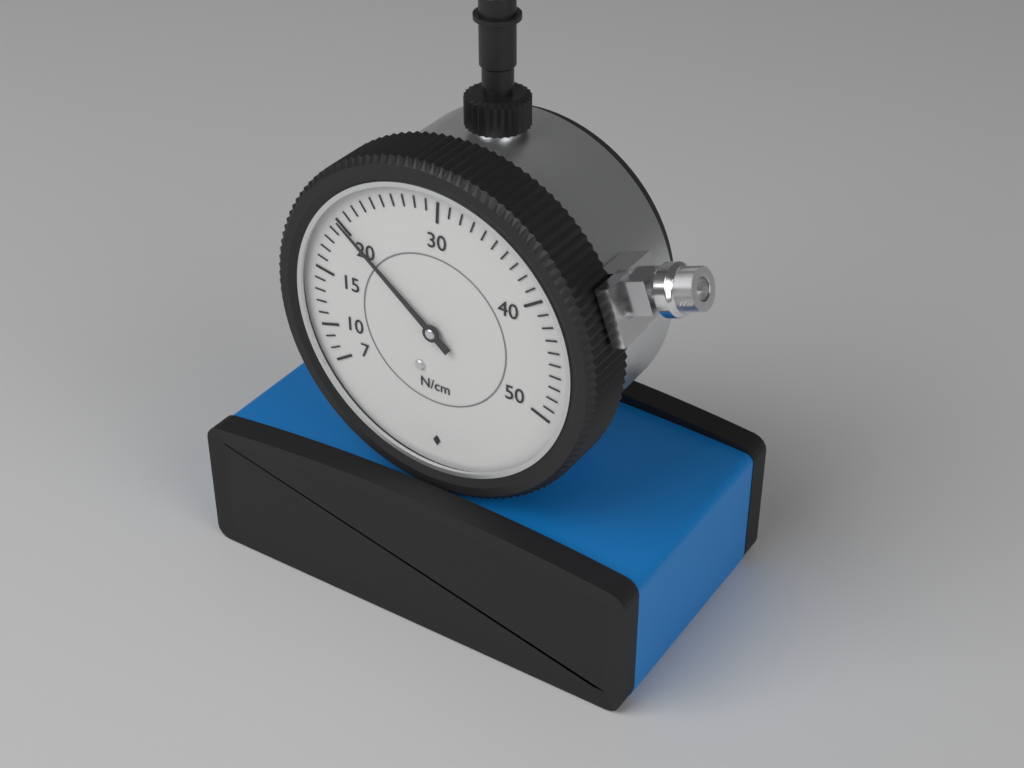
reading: 20 N/cm
